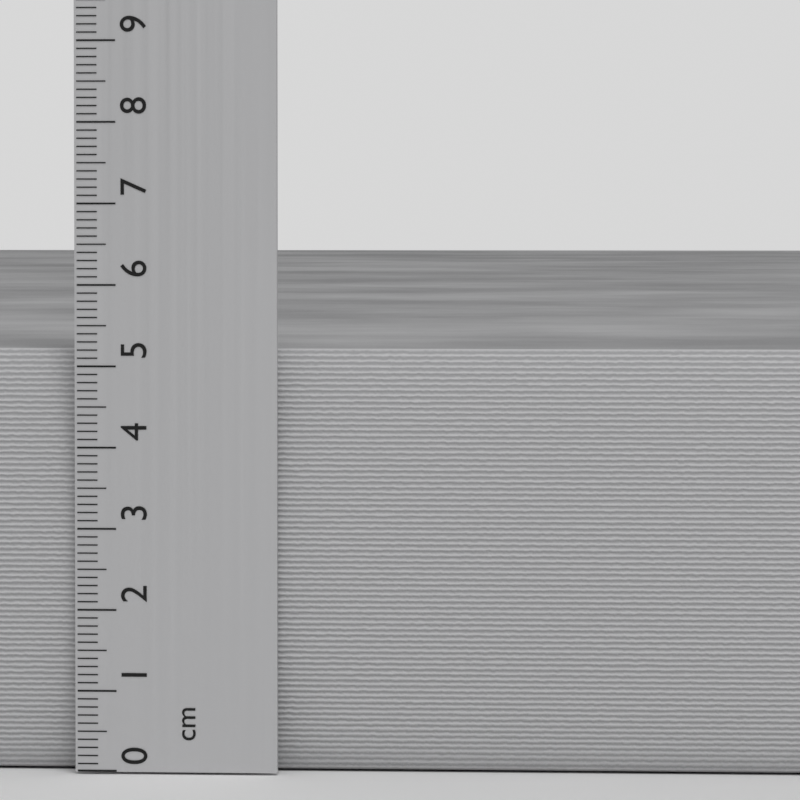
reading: 5.2 cm
